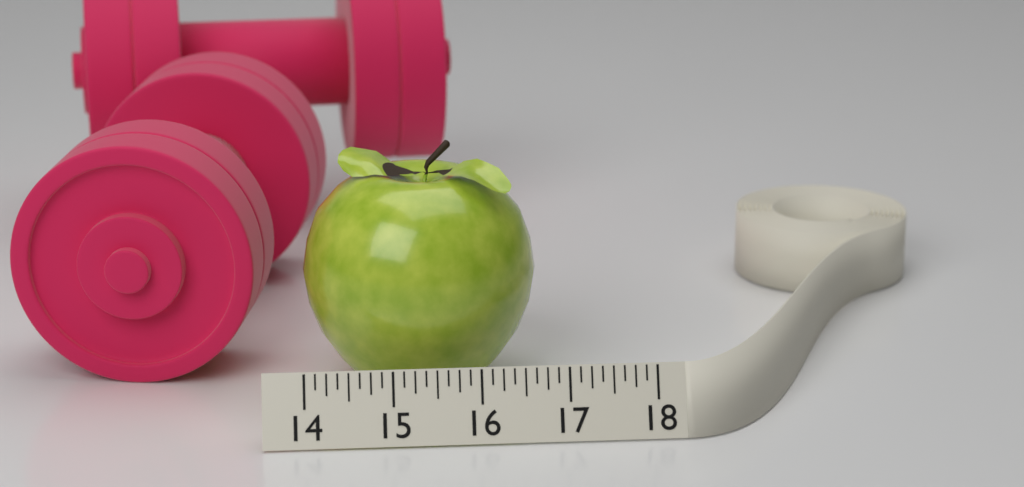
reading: 16.750 (no unit)
